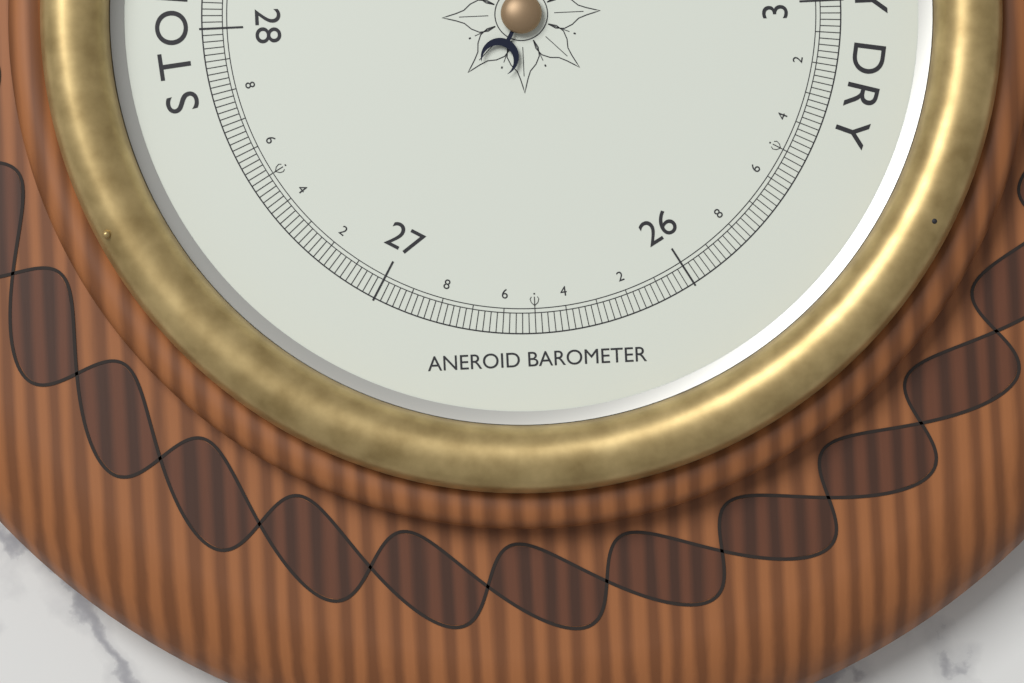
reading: 29.98 inHg
